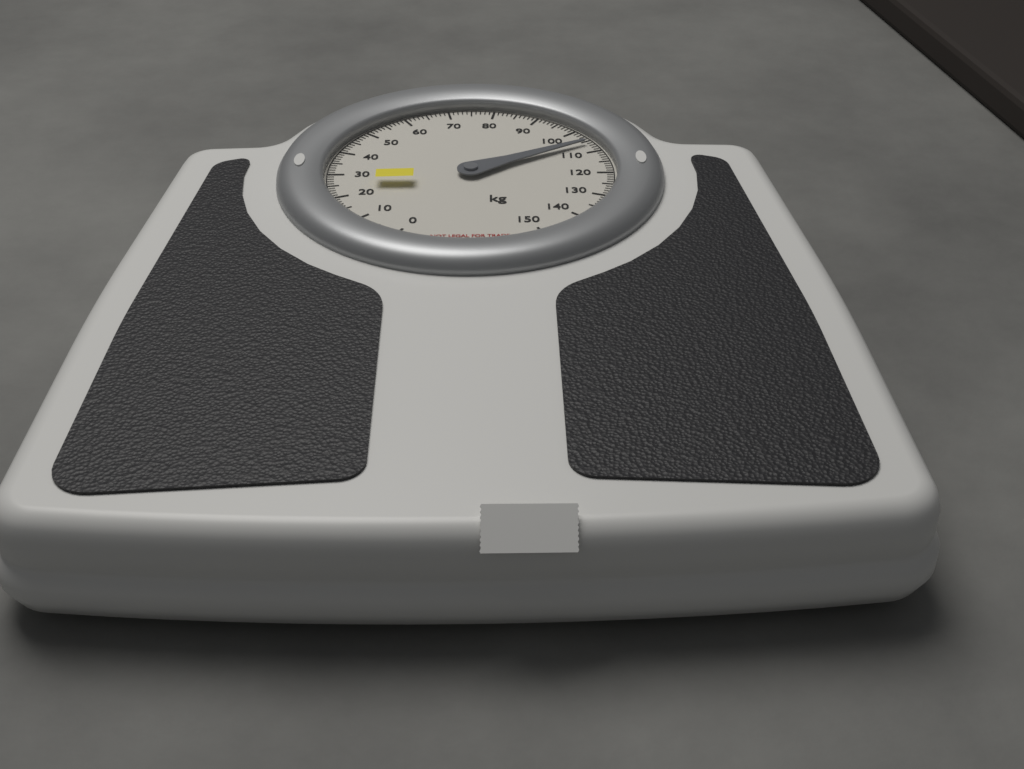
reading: 106 kg
